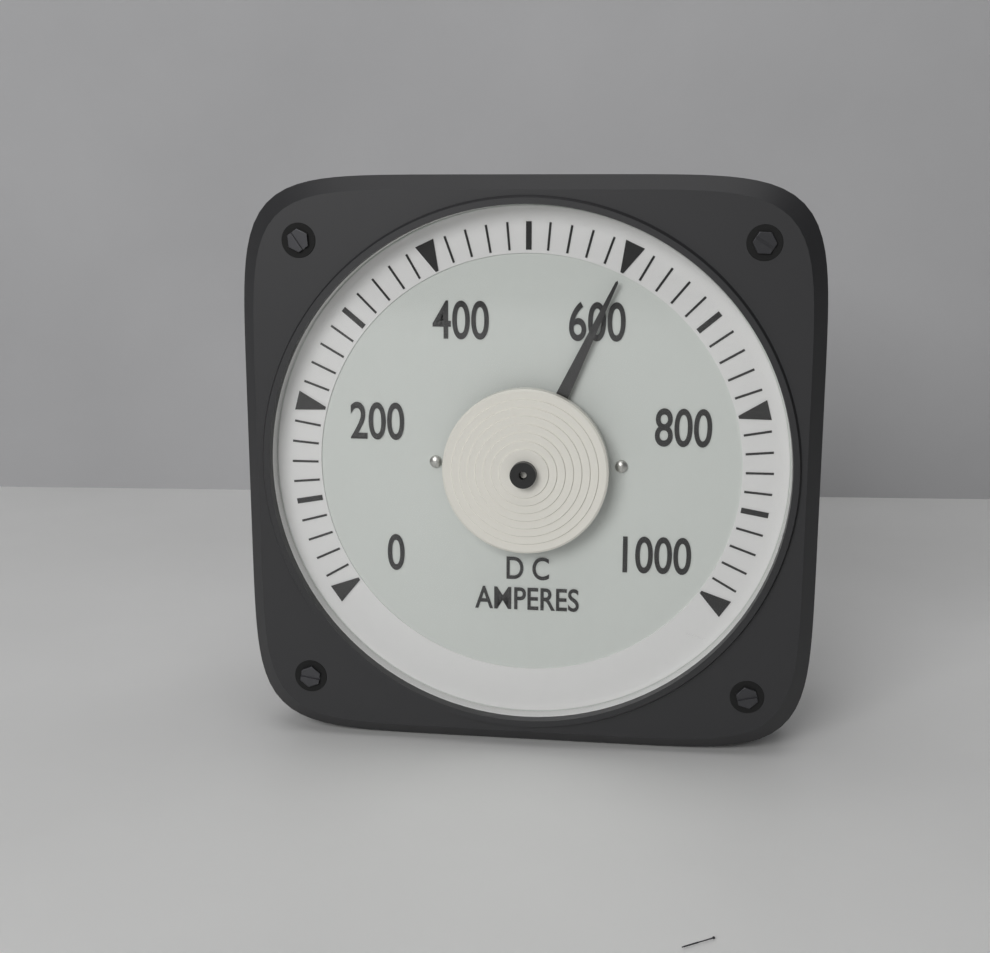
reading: 600 A
